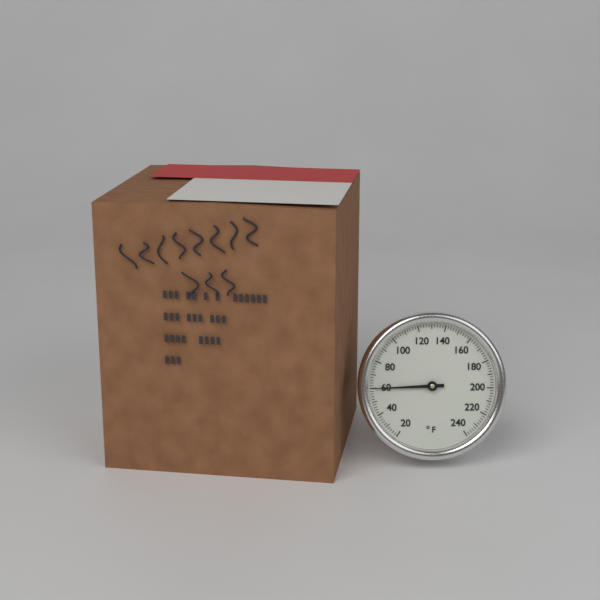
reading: 60 °F
